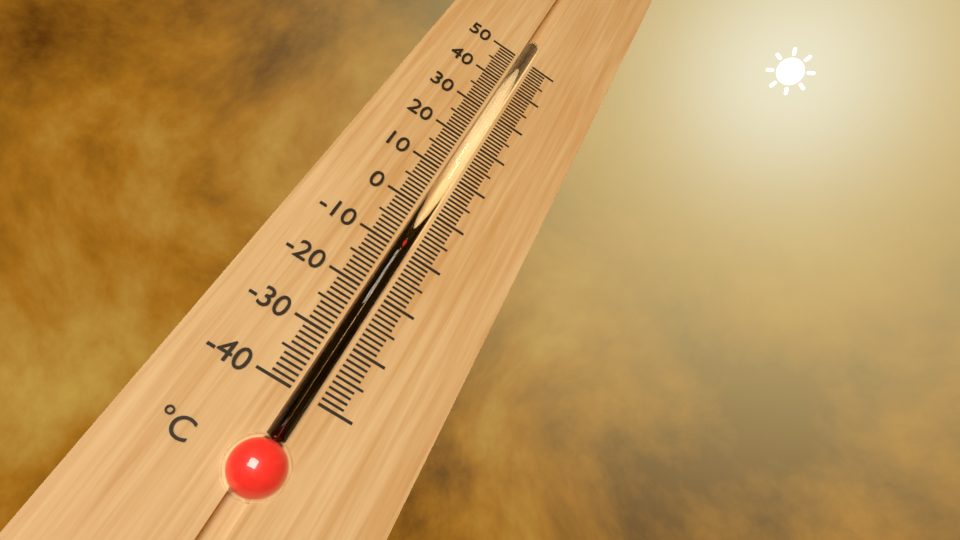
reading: -8 °C
